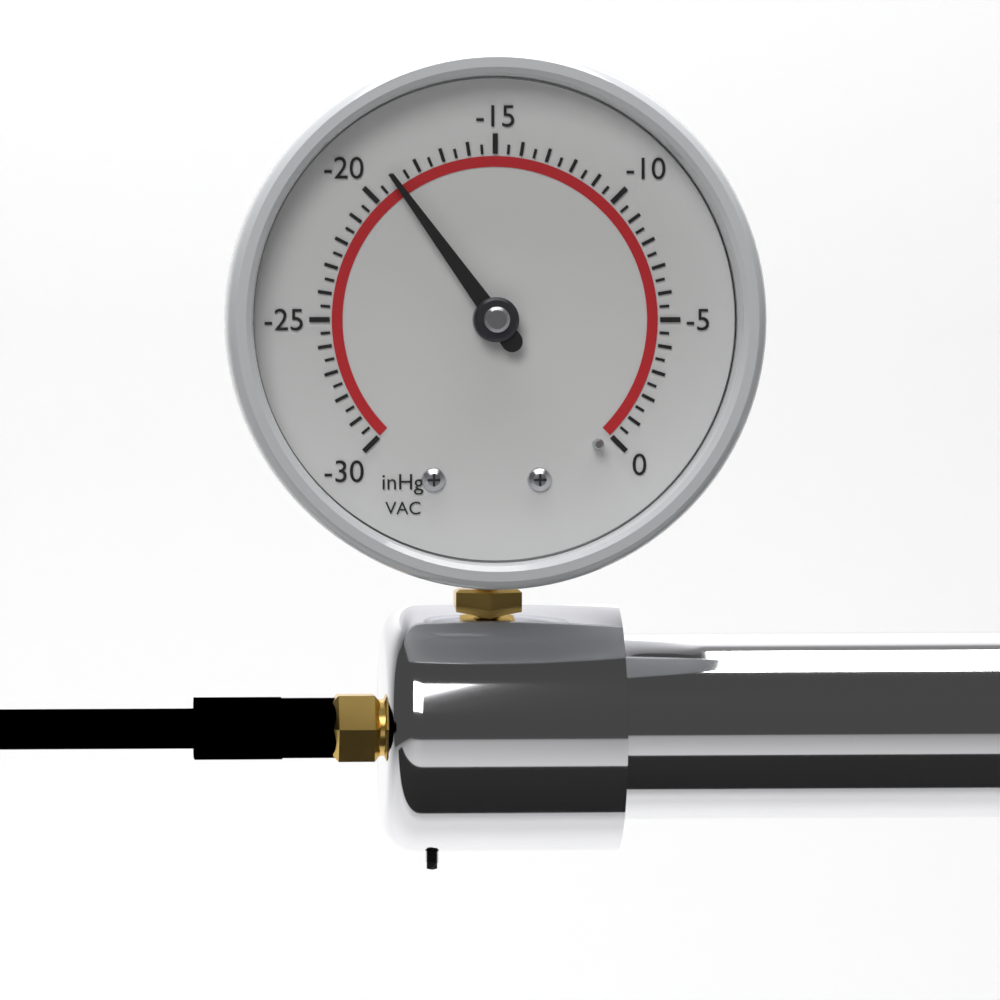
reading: -19.0 inHg
